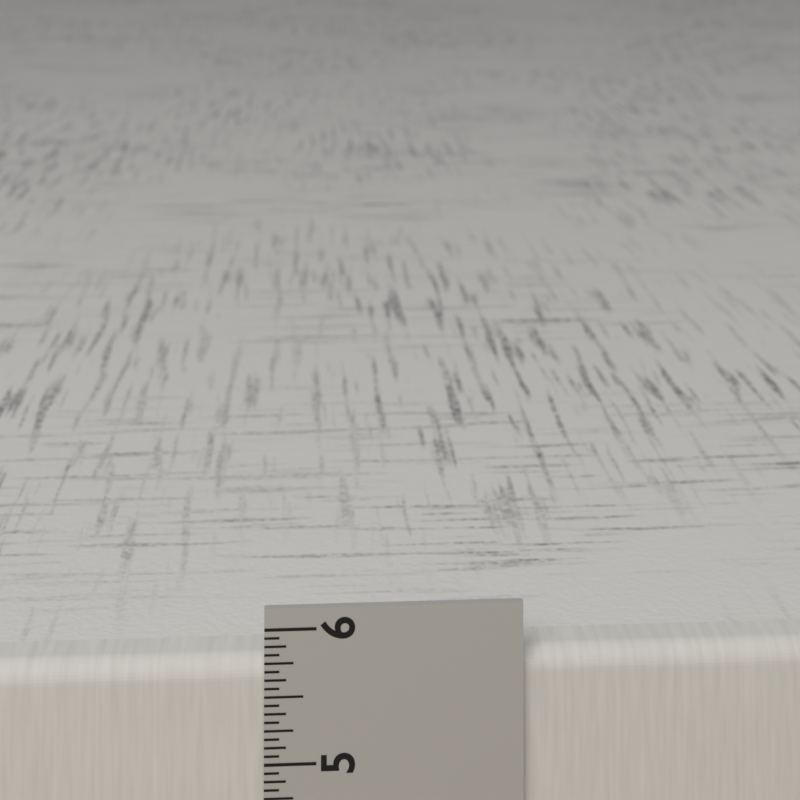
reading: 5.7500 in
